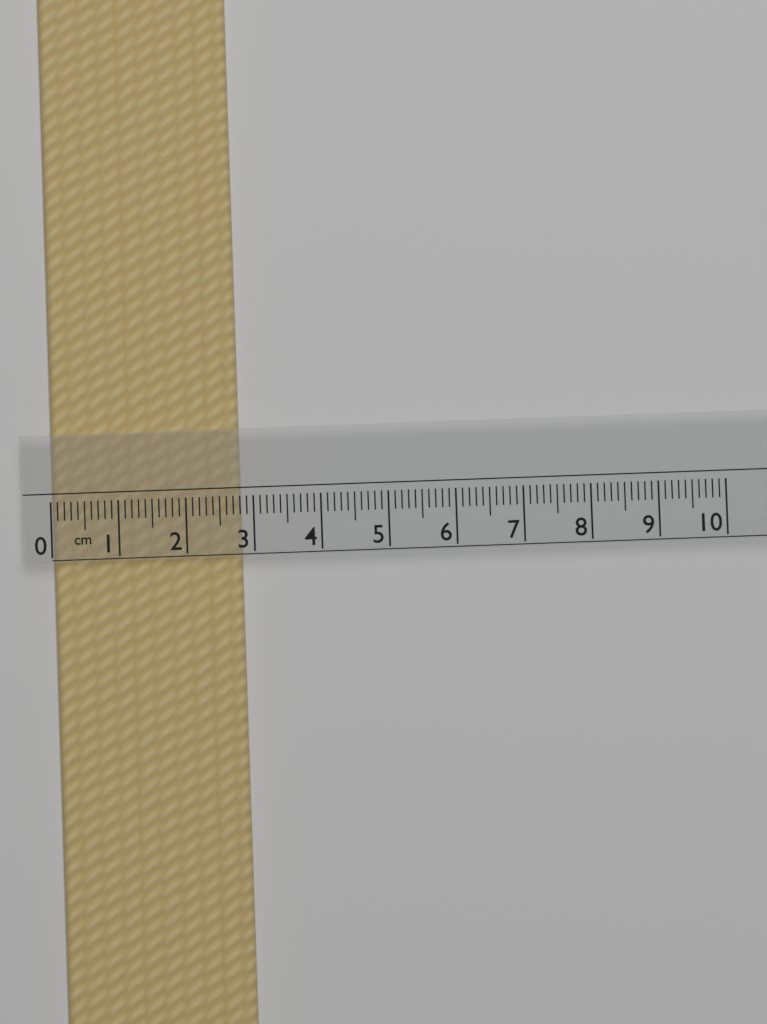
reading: 2.8 cm
